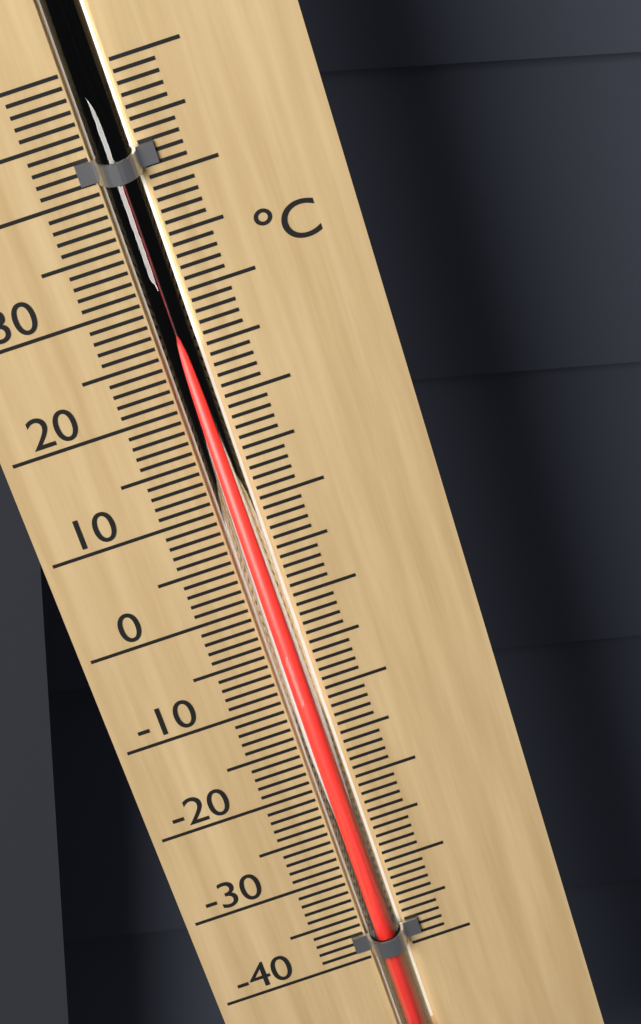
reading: 26 °C
